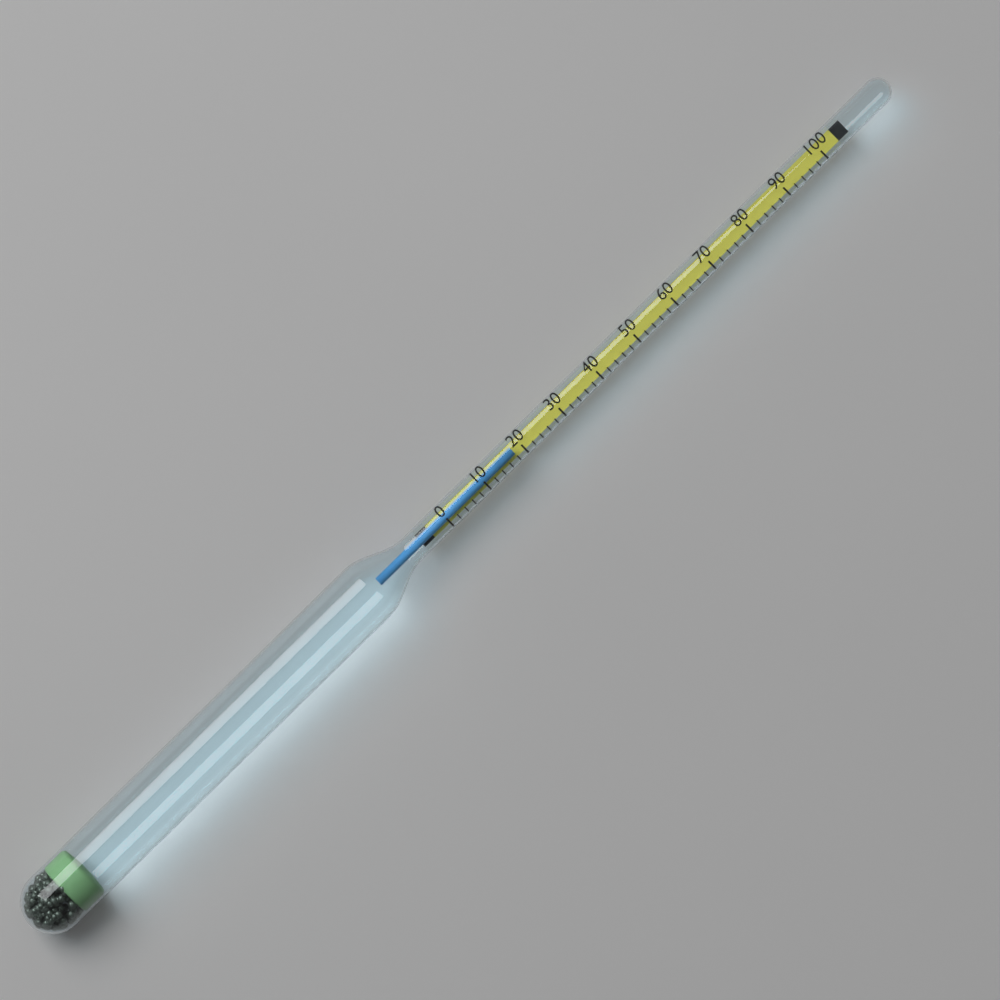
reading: 18 (no unit)
